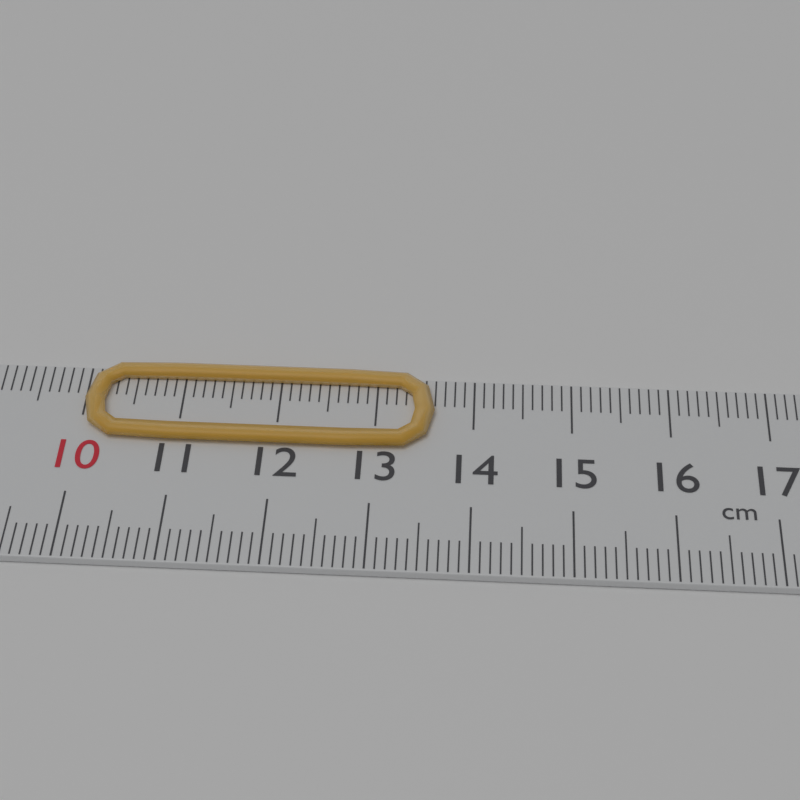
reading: 13.6 cm
